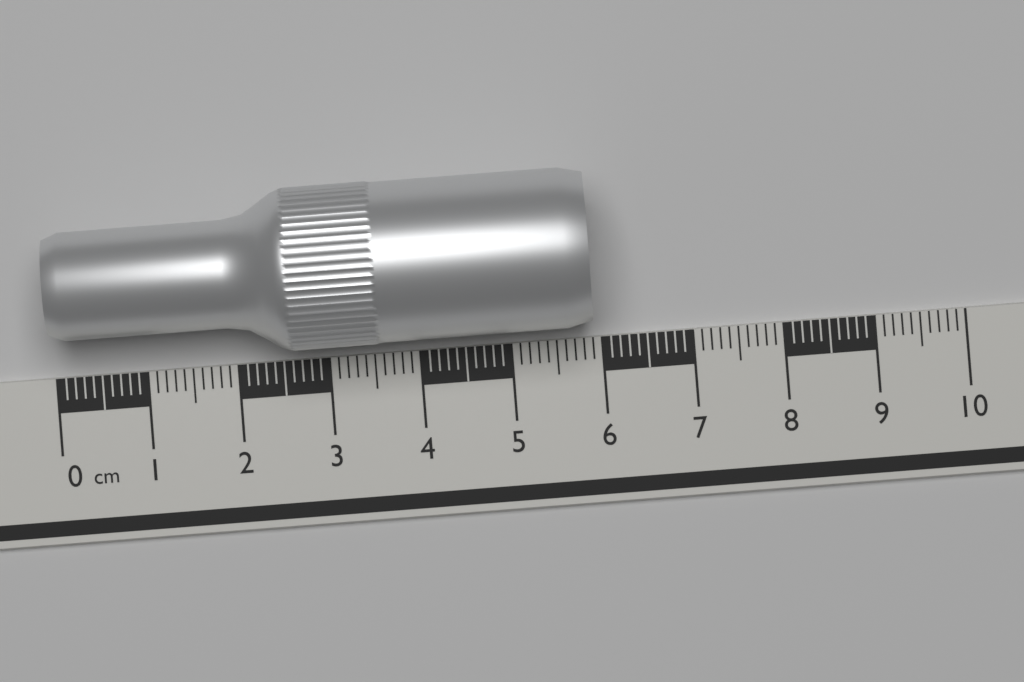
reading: 5.9 cm
